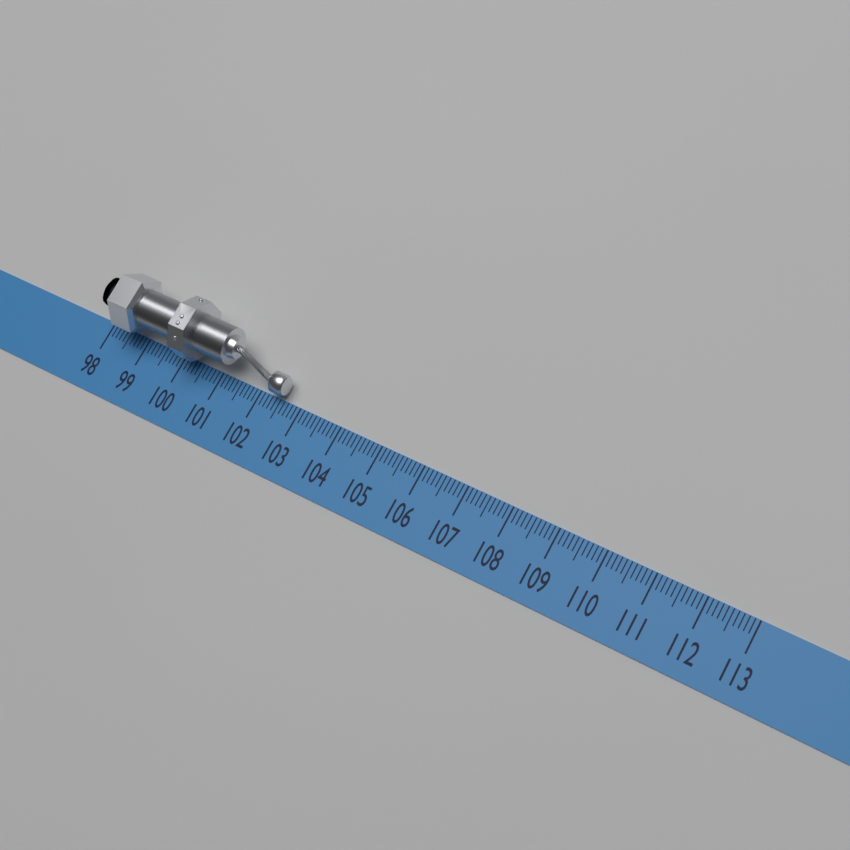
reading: 102.6 (no unit)
